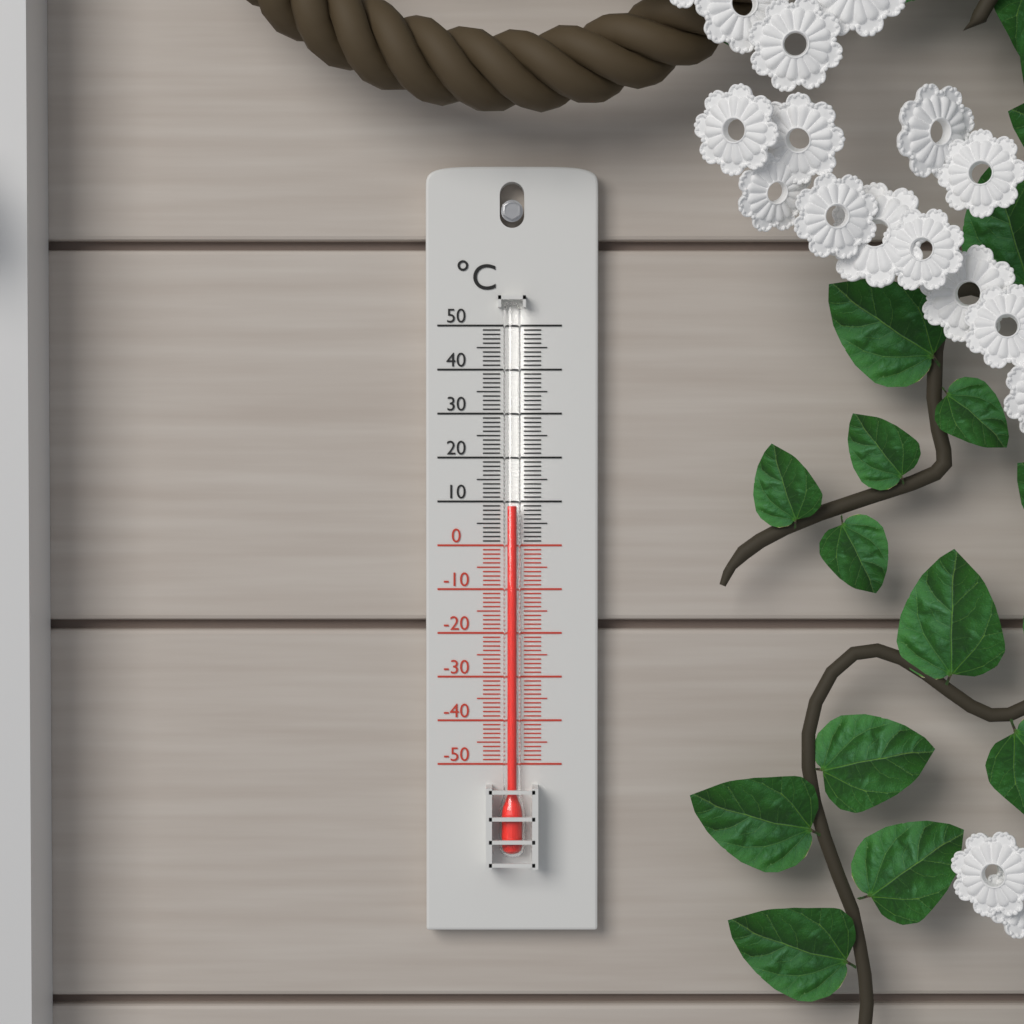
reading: 9 °C
